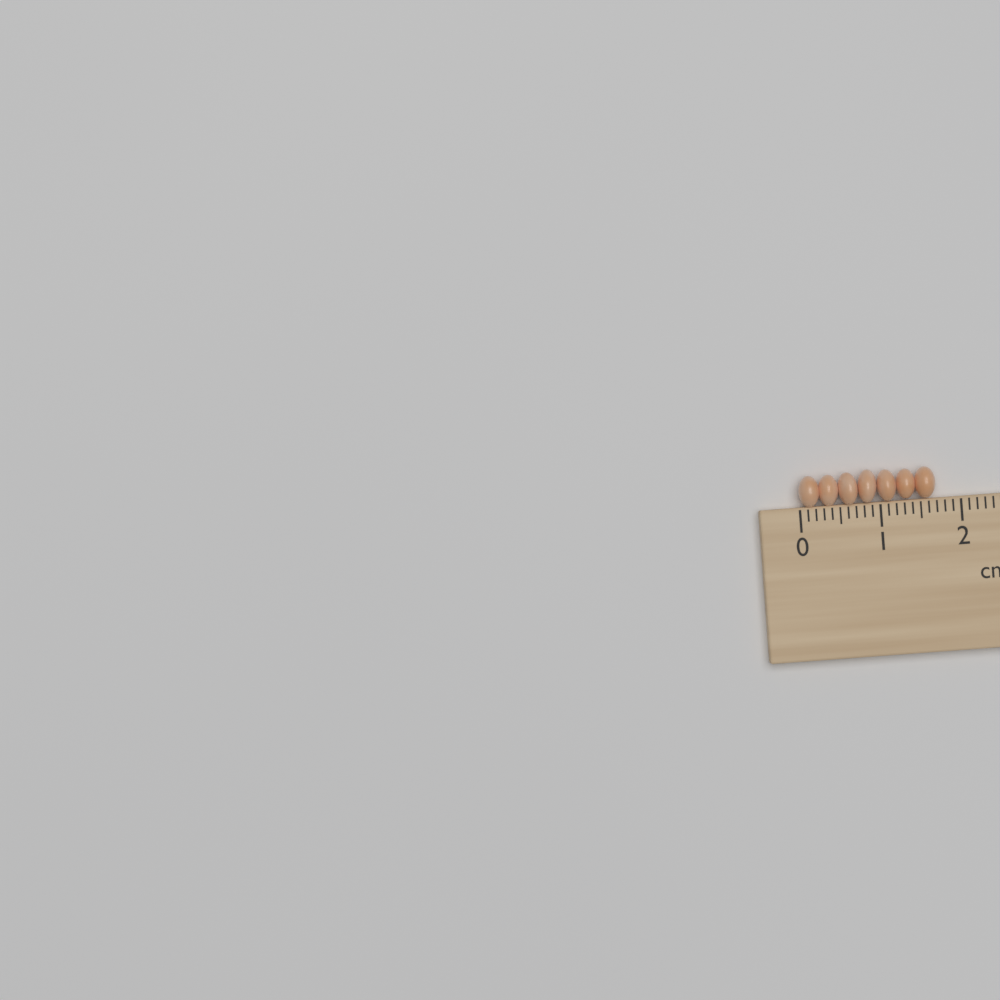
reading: 1.7 cm
